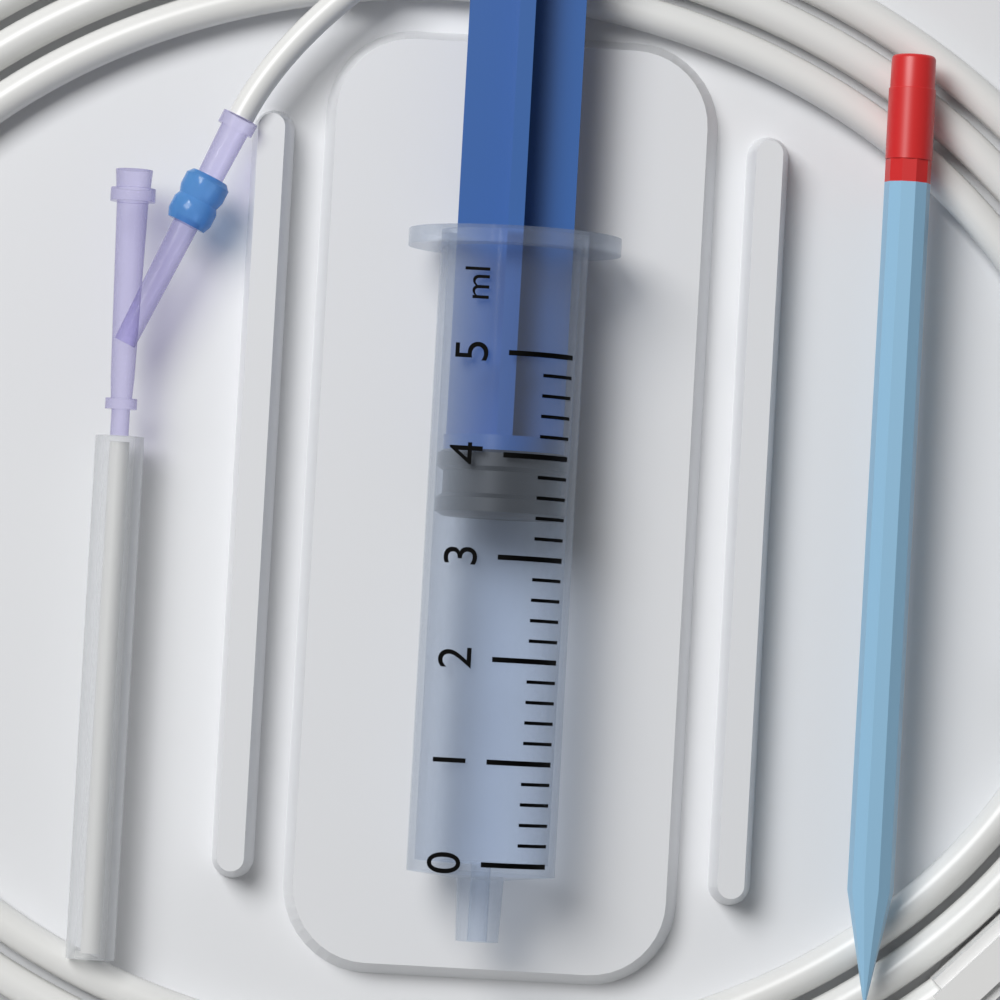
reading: 3.4 ml
